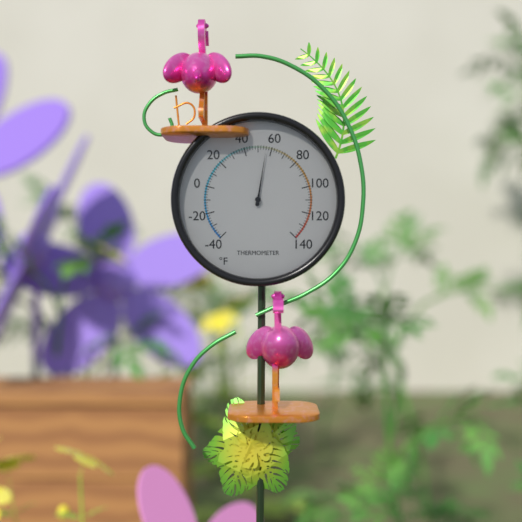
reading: 56 °F
